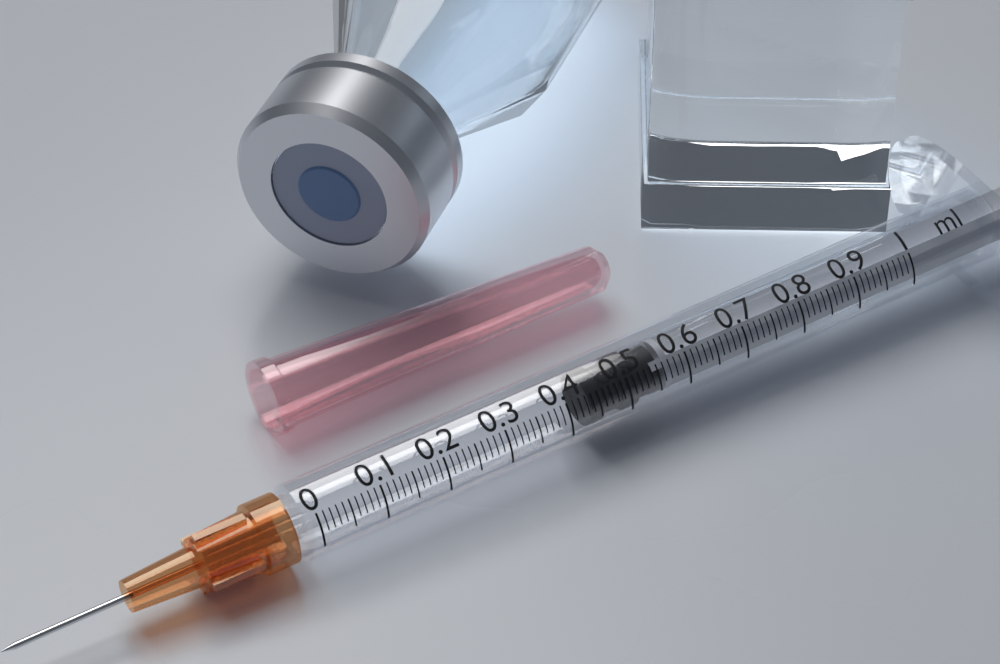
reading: 0.44 ml
